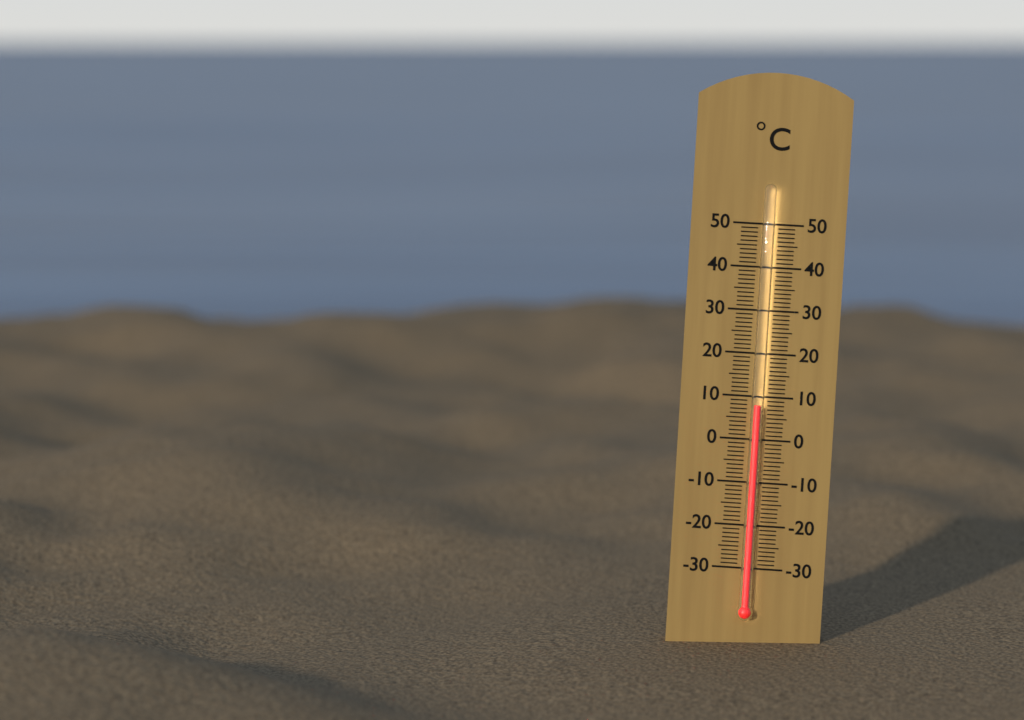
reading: 8 °C
